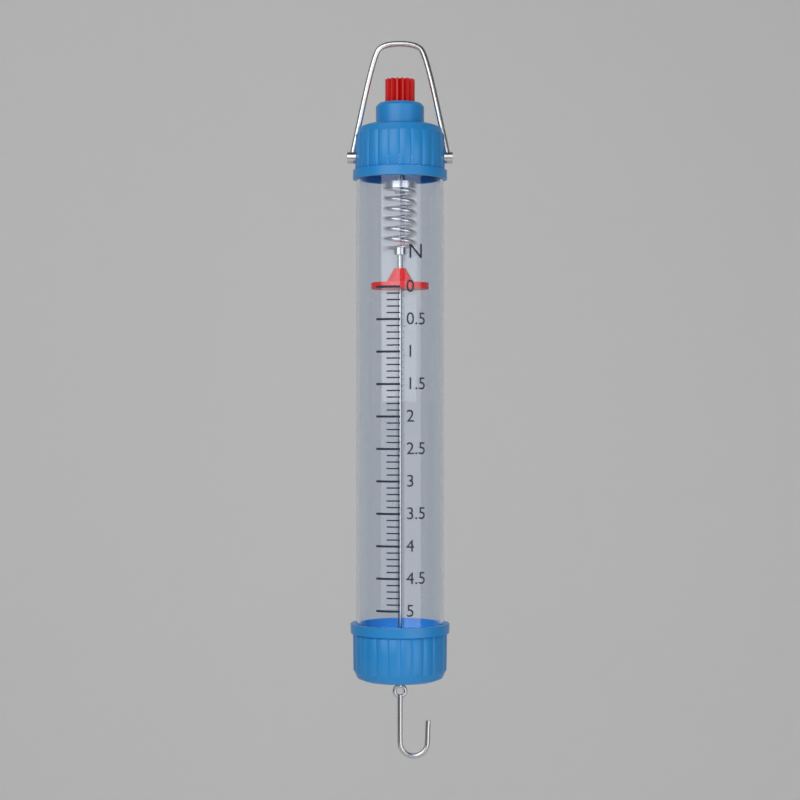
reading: 0.0 N
